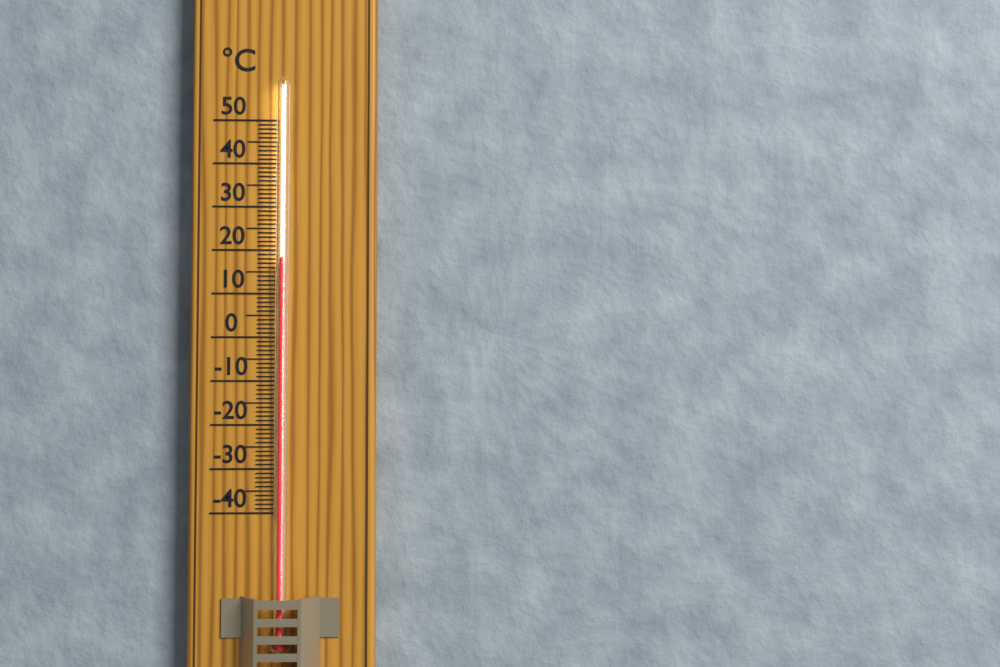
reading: 18 °C
